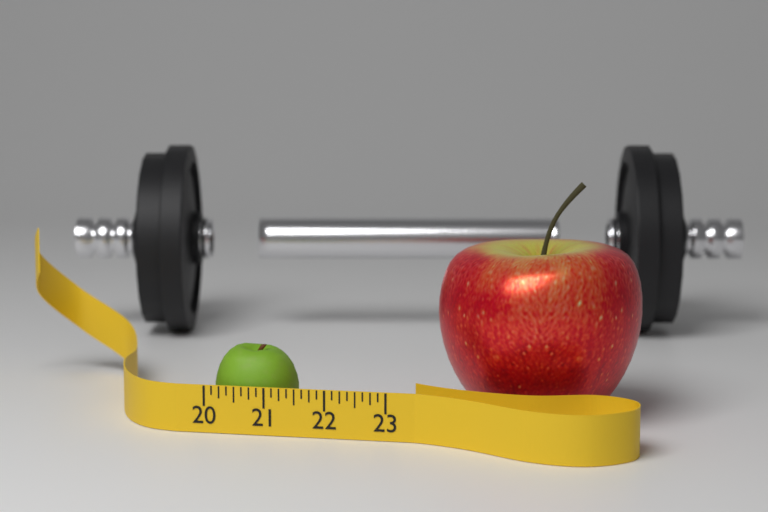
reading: 21.375 (no unit)
